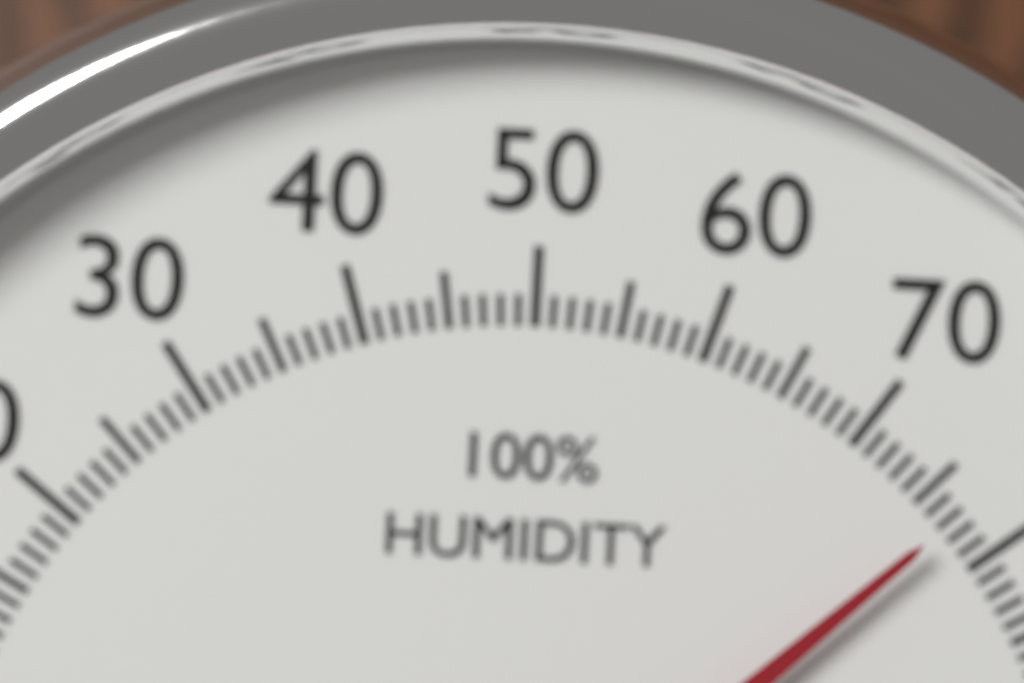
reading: 77 %
